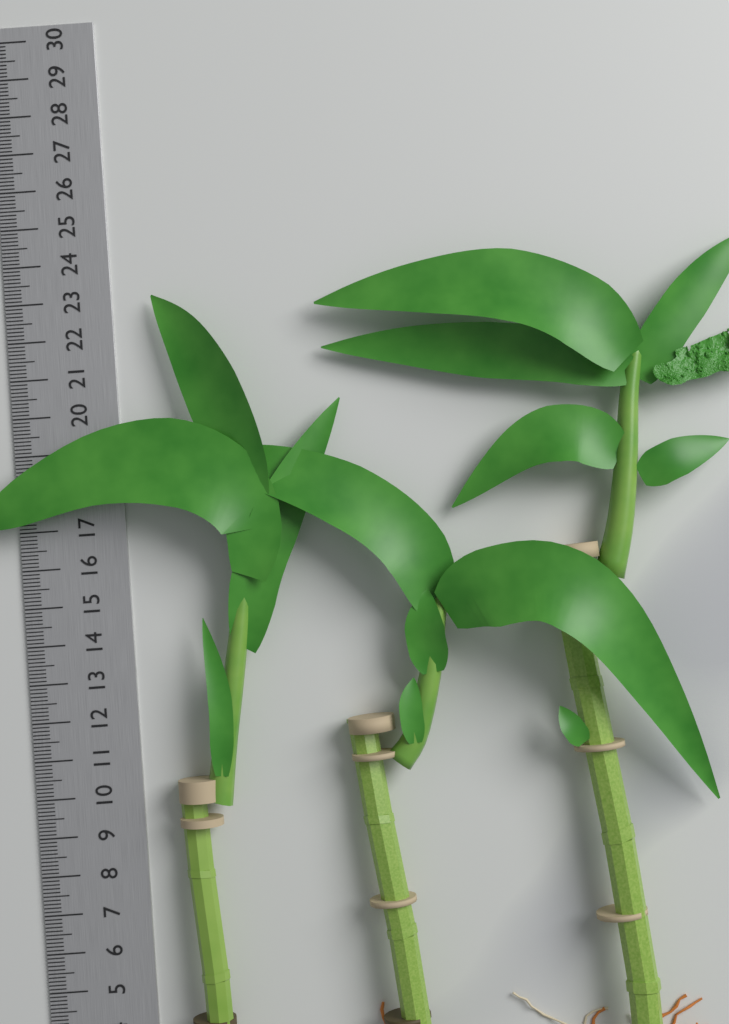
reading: 23.0 cm
